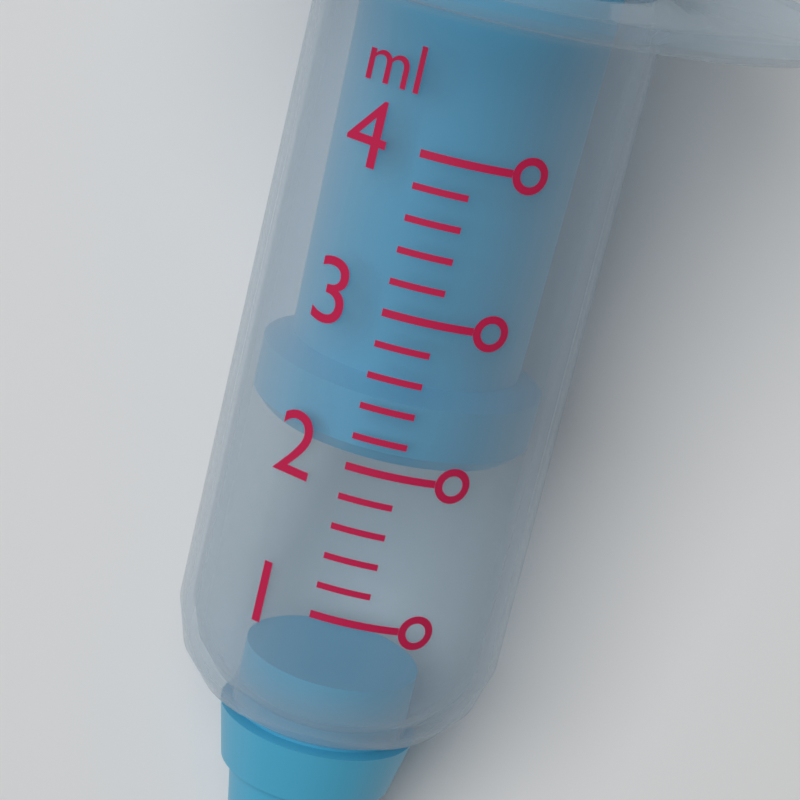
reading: 2.0 ml
